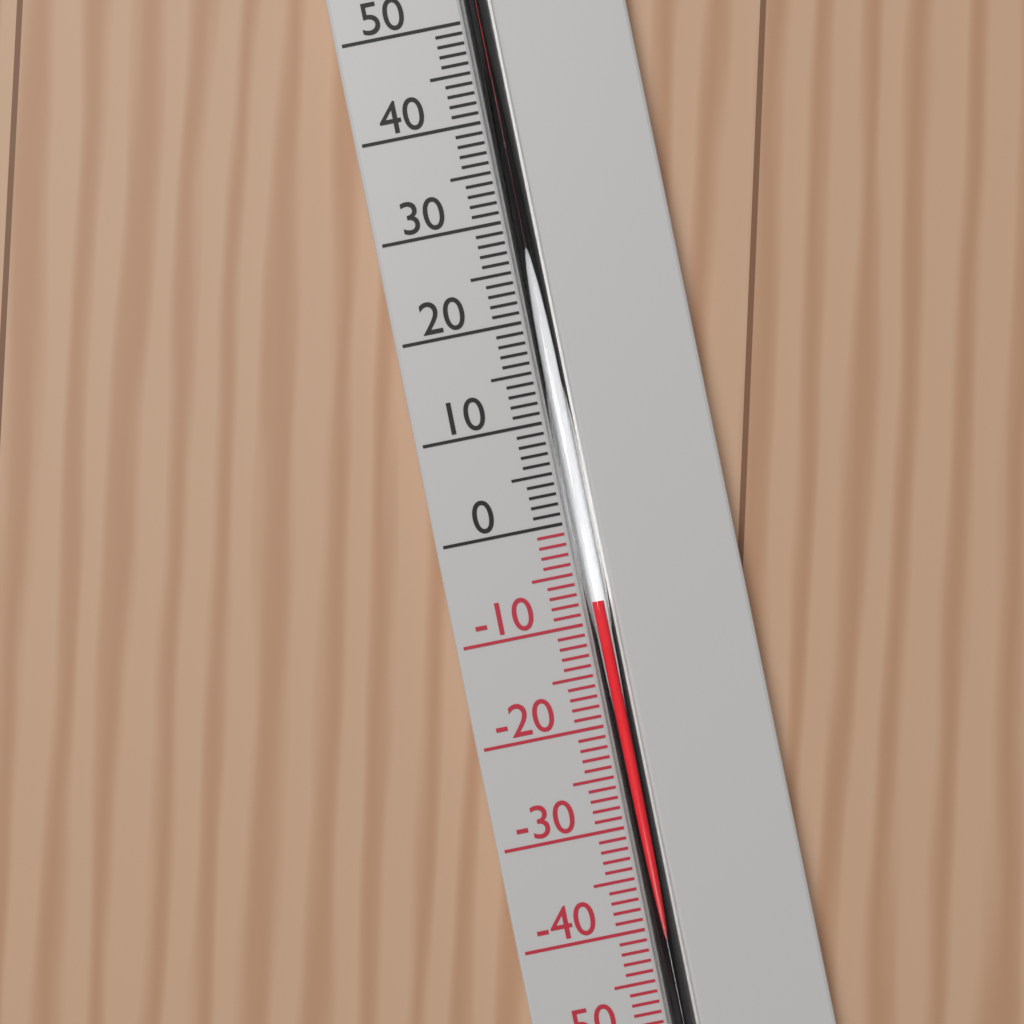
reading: -8 °C
